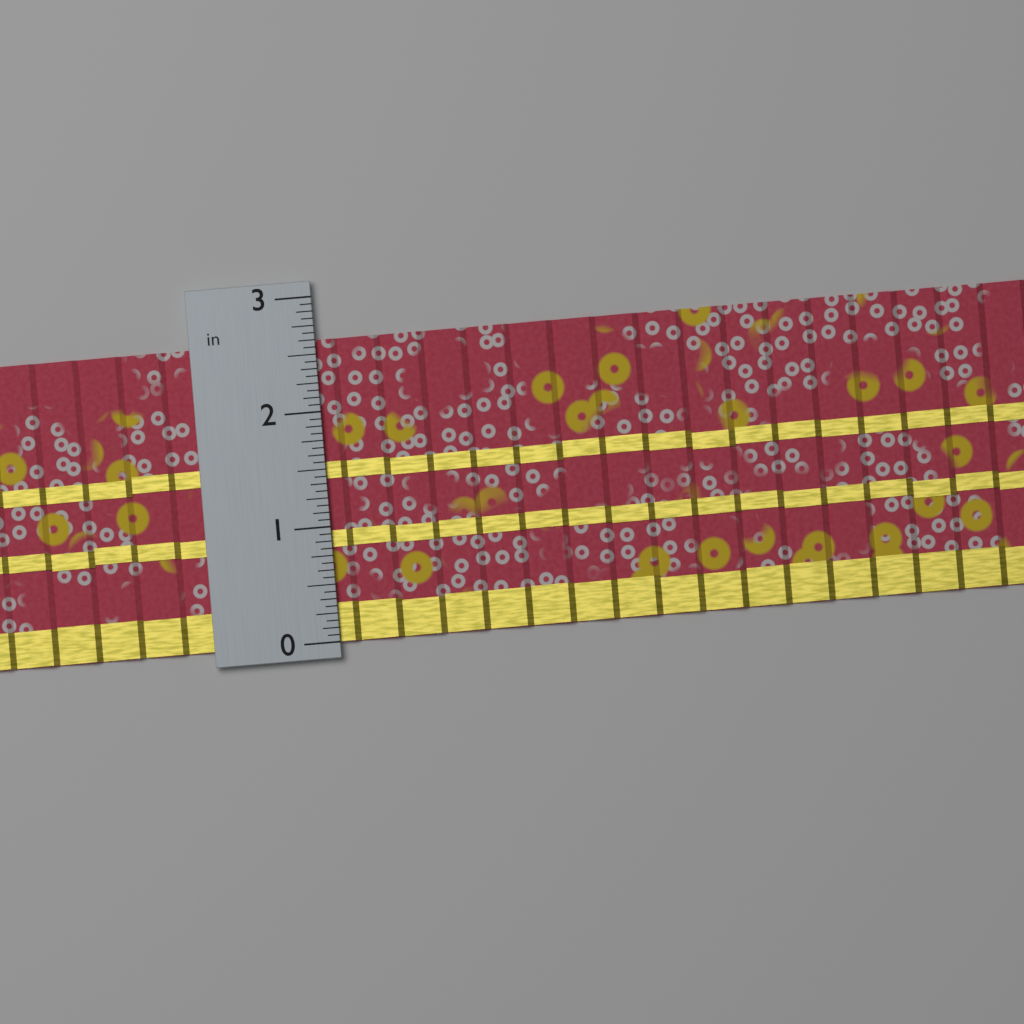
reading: 2.6250 in
